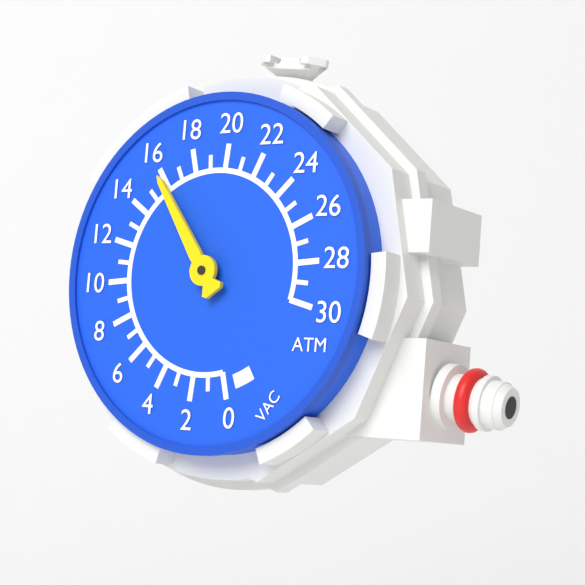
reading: 16 ATM
